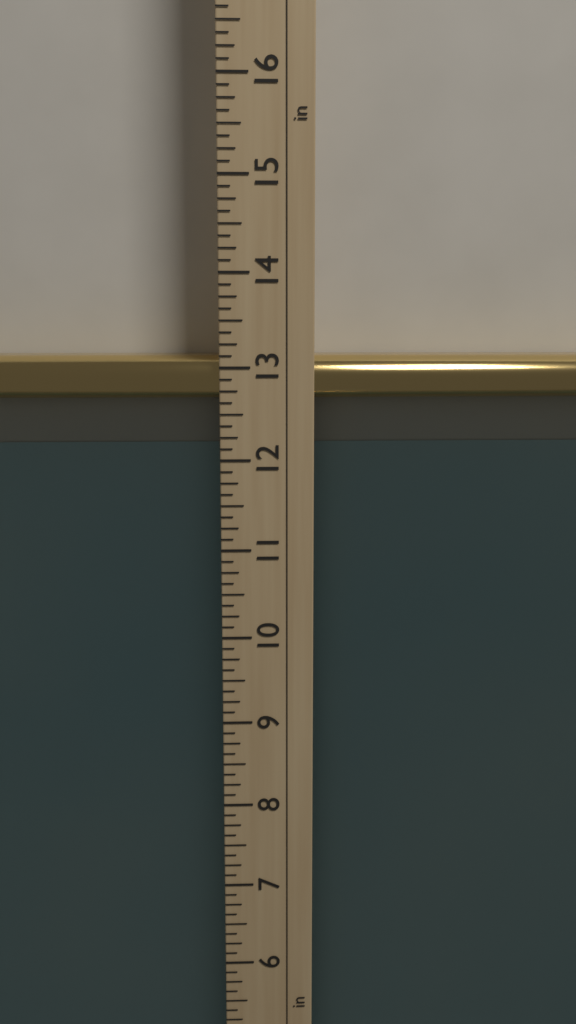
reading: 13.125 in
